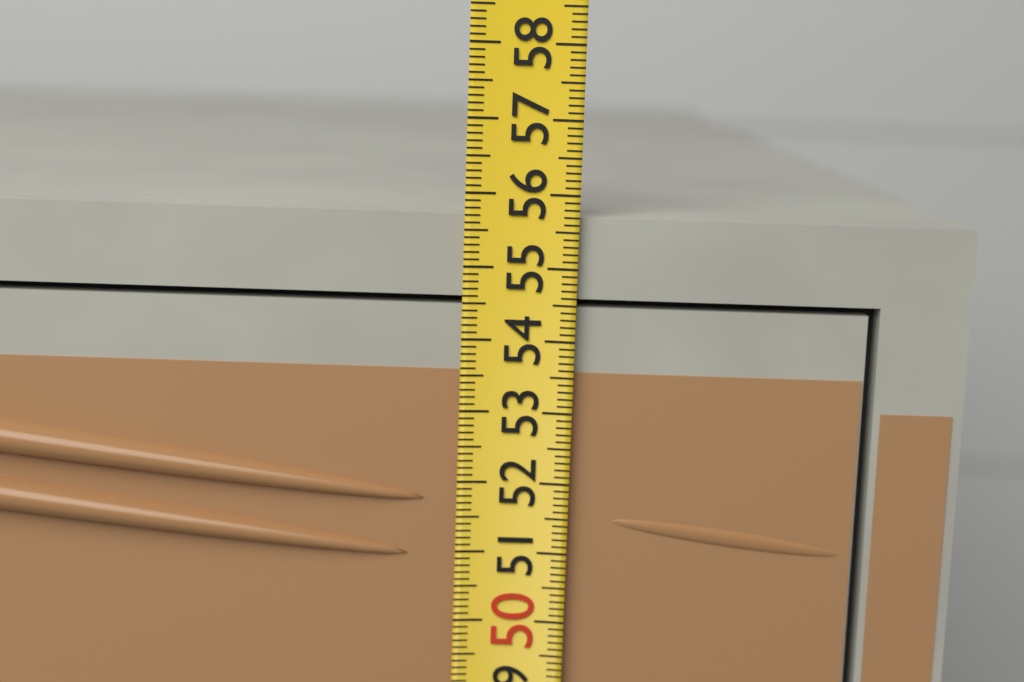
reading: 55.7 (no unit)
